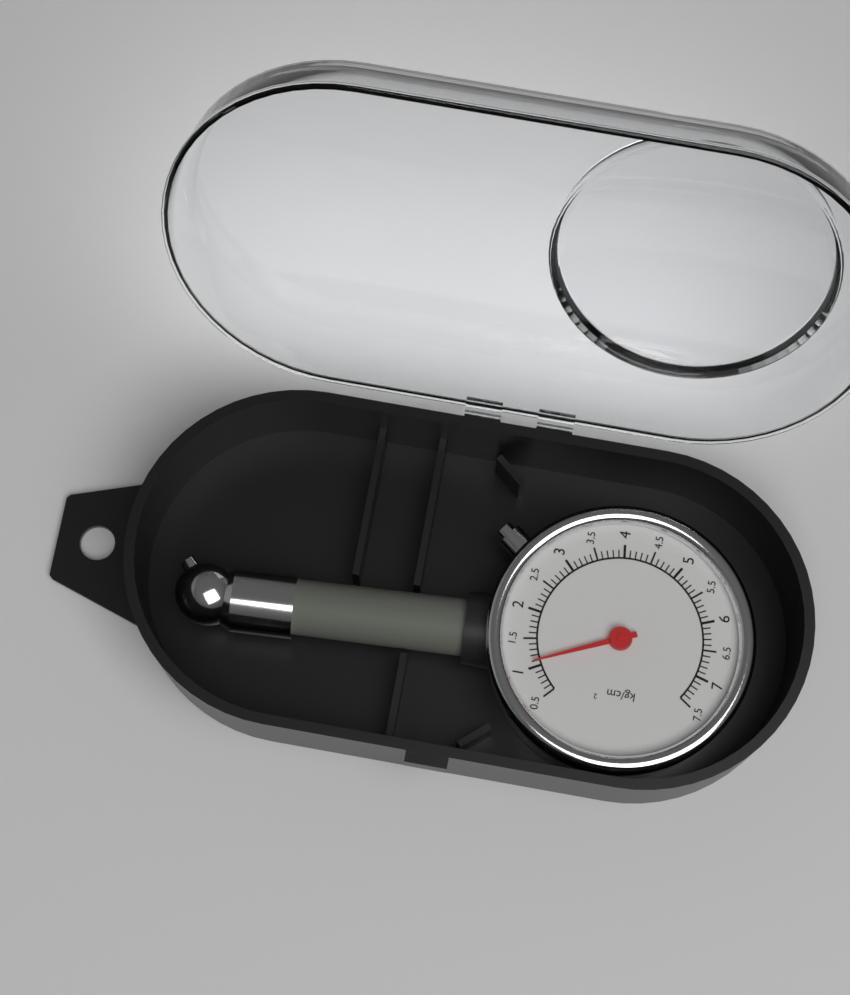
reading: 1.1 kg/cm²
